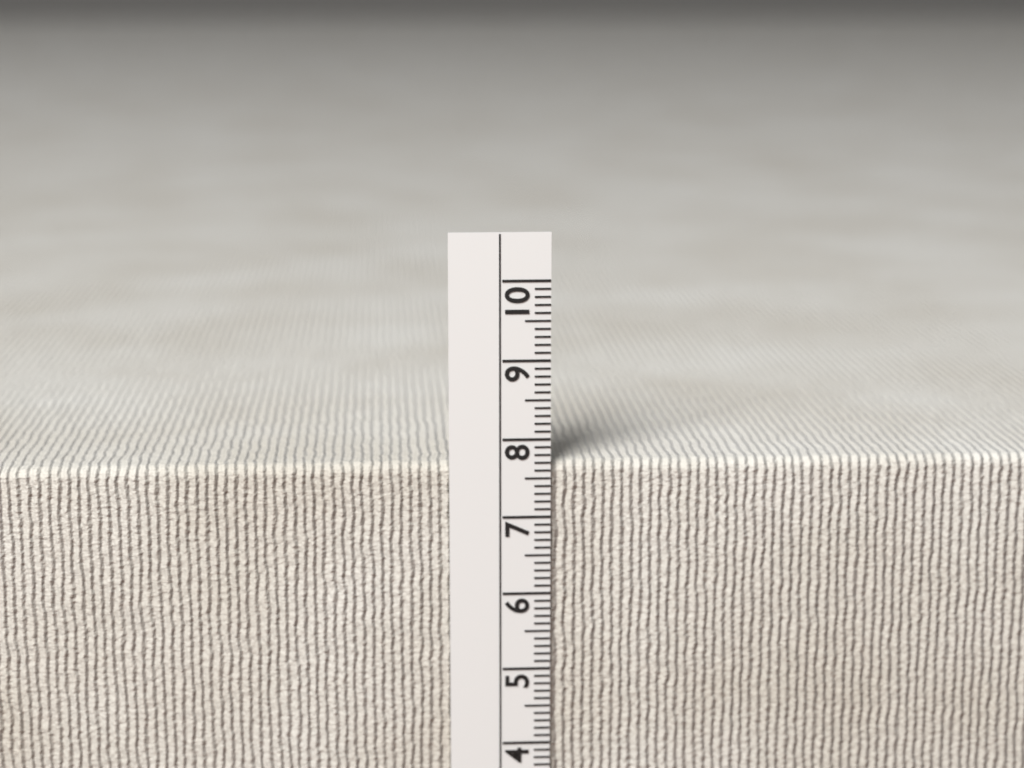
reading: 7.7 cm
